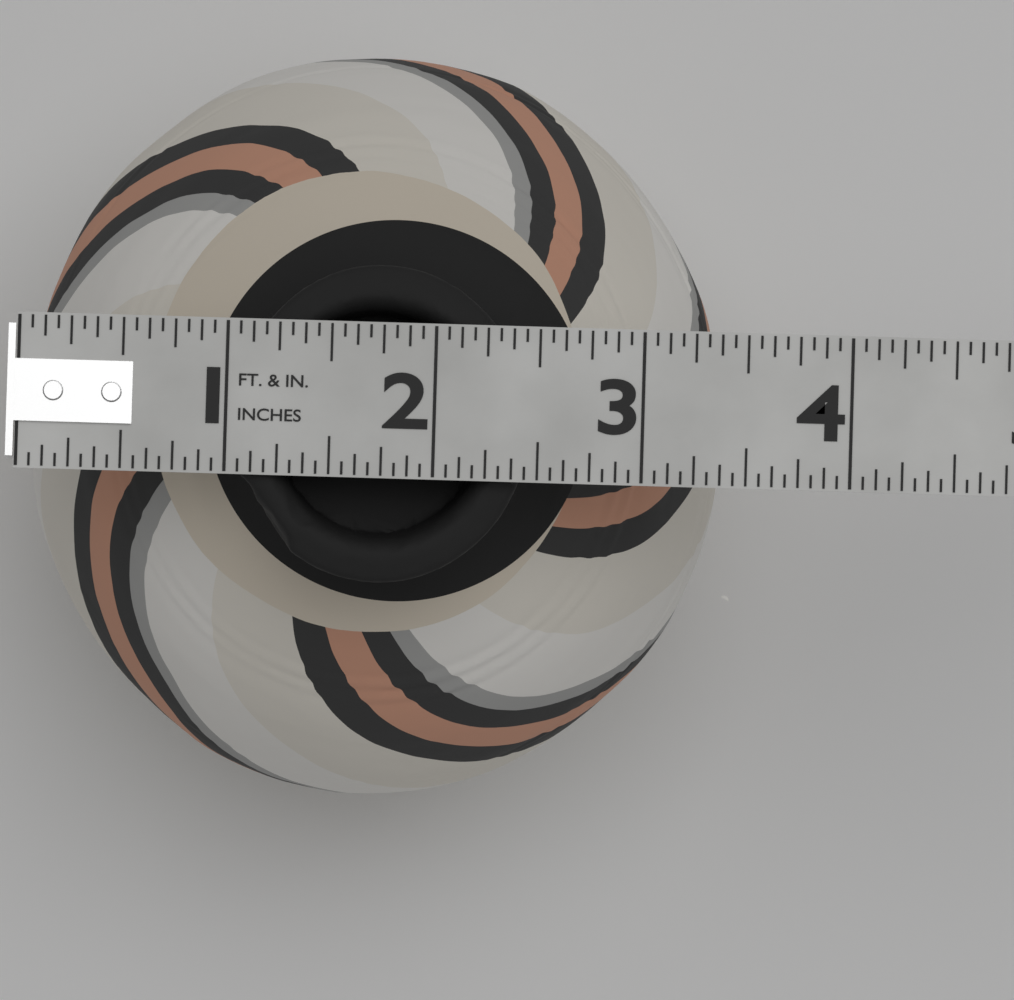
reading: 3.4375 in
